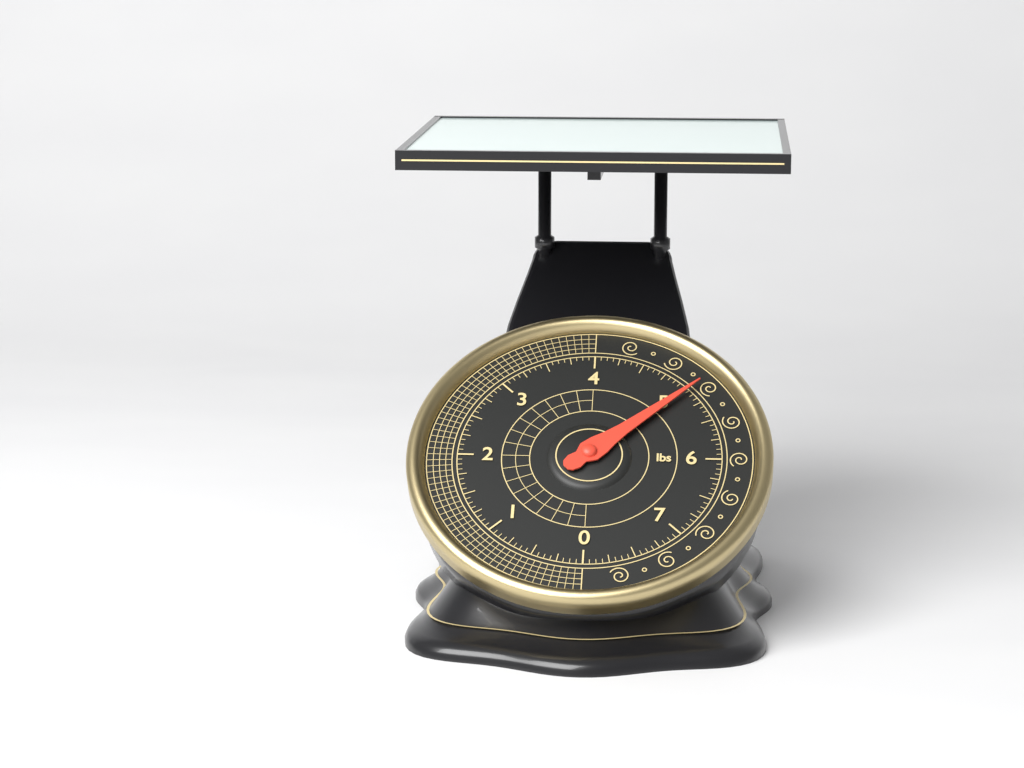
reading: 5.0625 lbs
